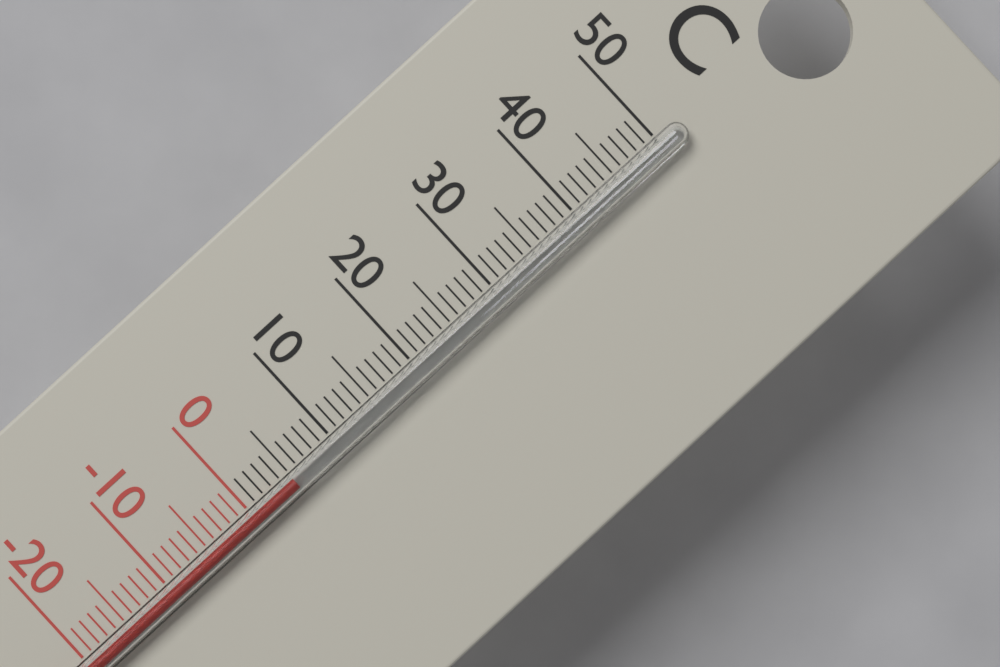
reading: 5 °C
